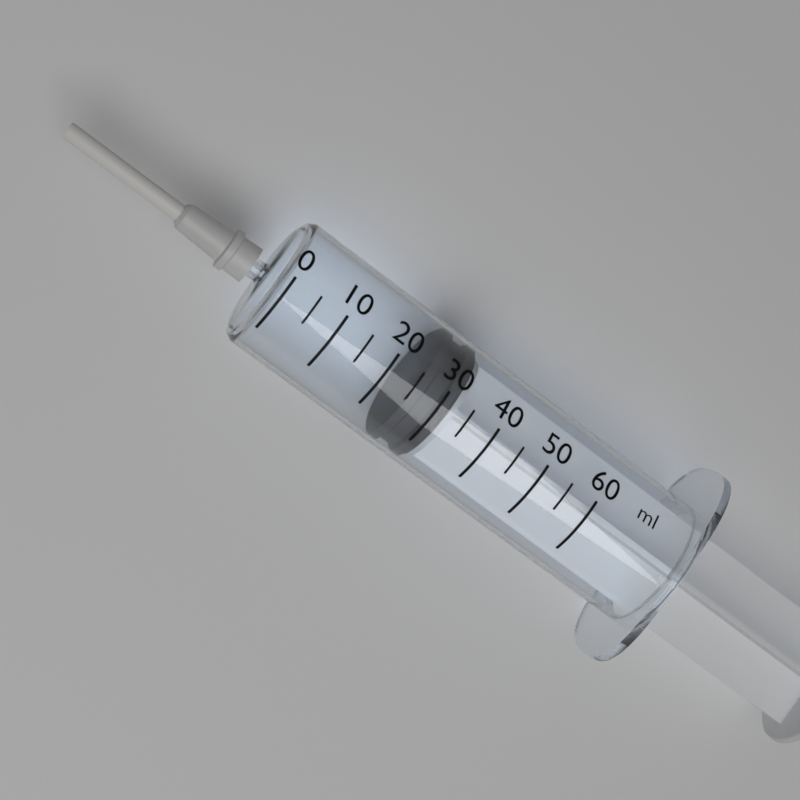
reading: 25 ml
